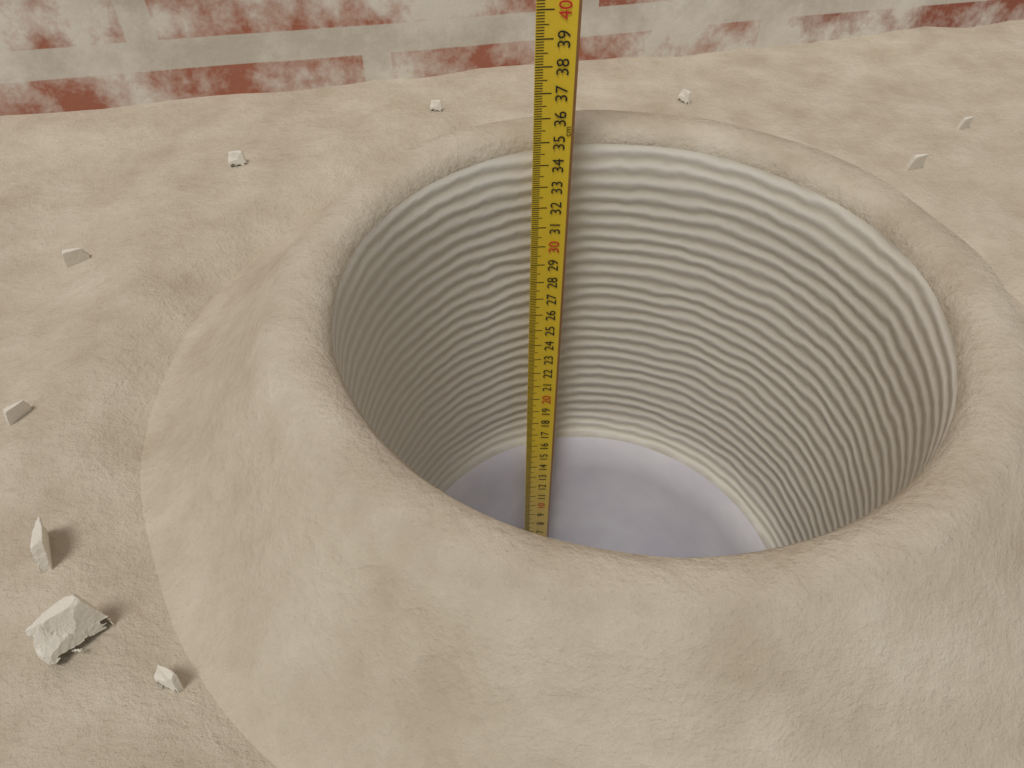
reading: 34.8 cm
